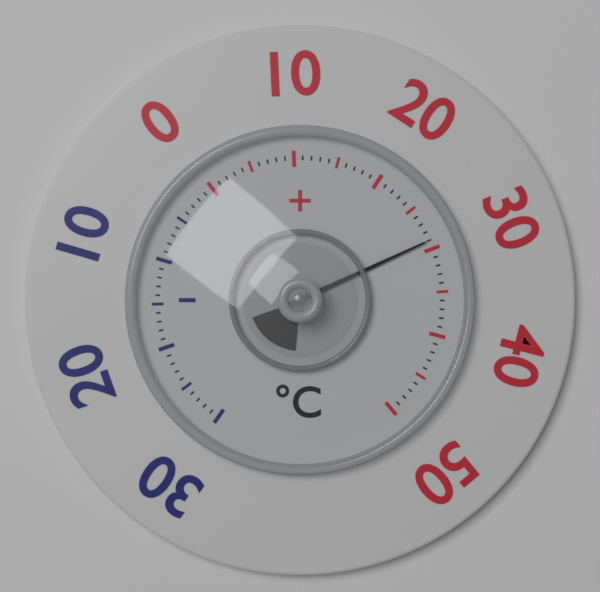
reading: 29 °C
